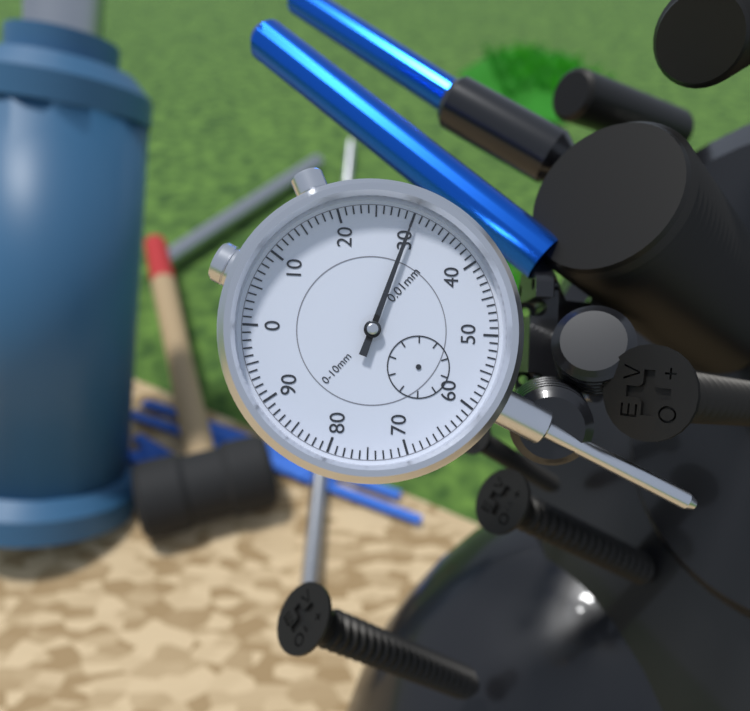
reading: 0.30 mm
